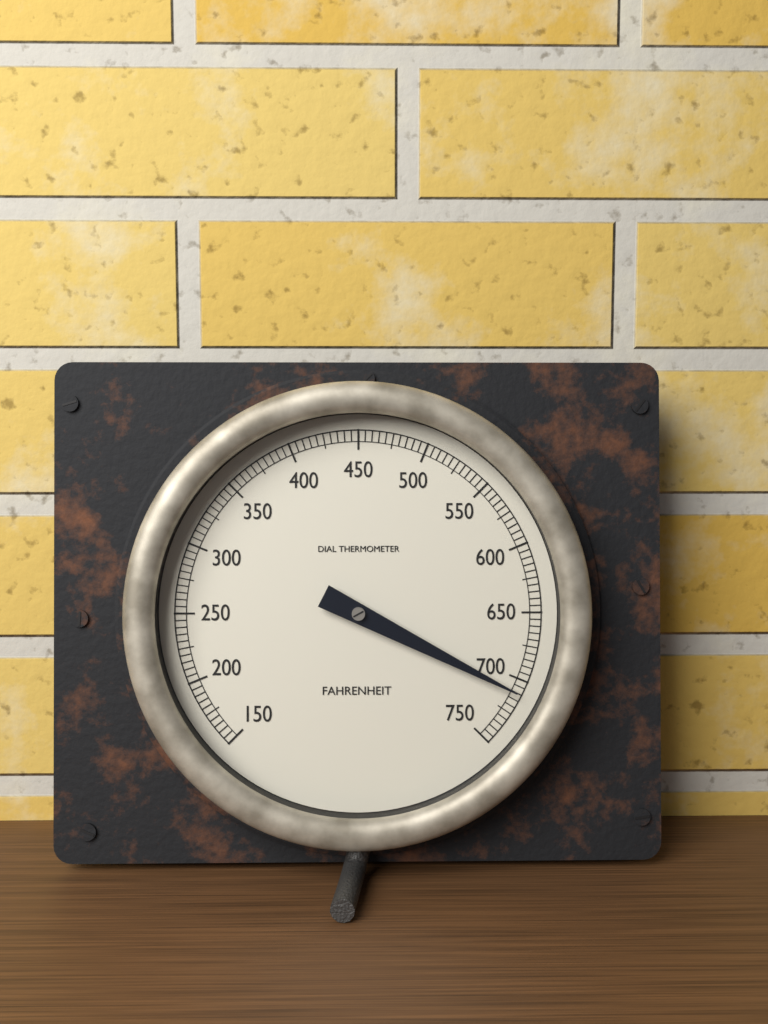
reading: 710 °F
